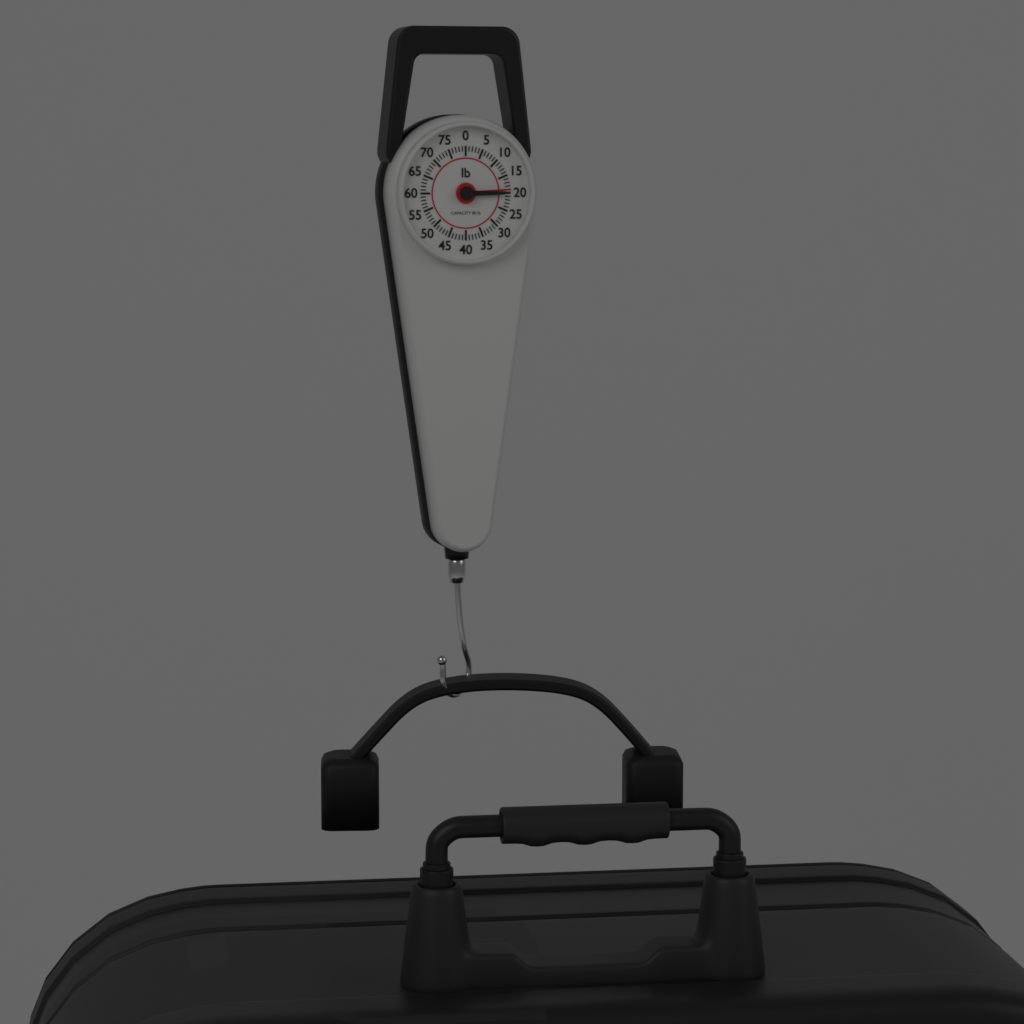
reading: 19 lb
